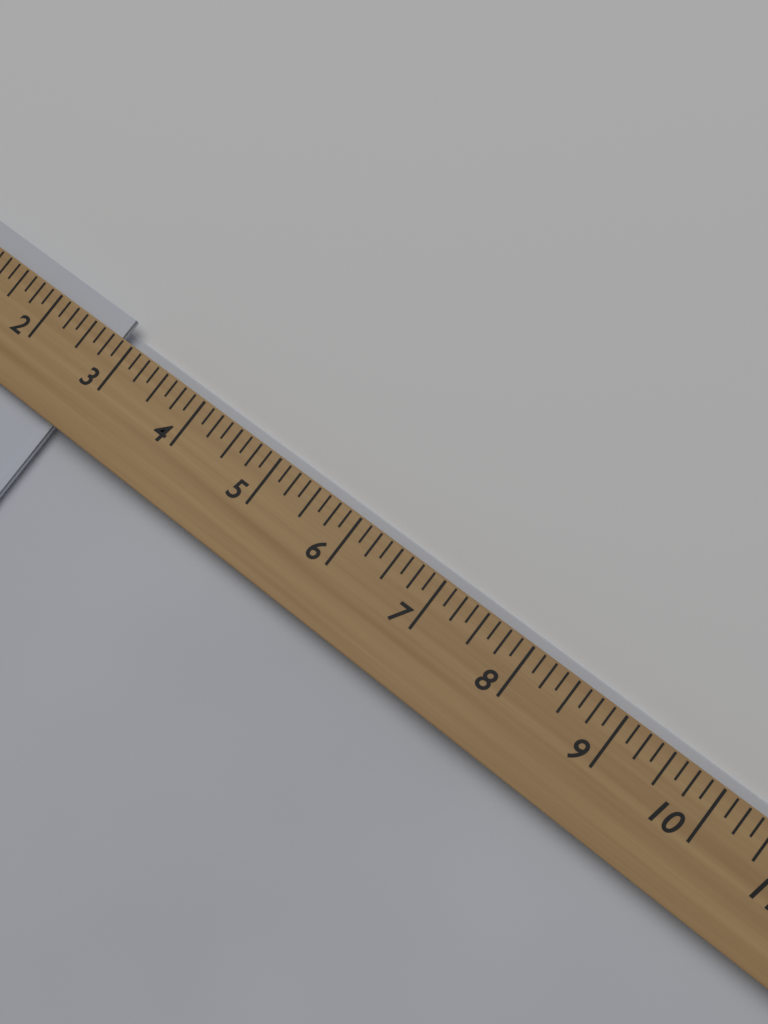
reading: 2.750 (no unit)
